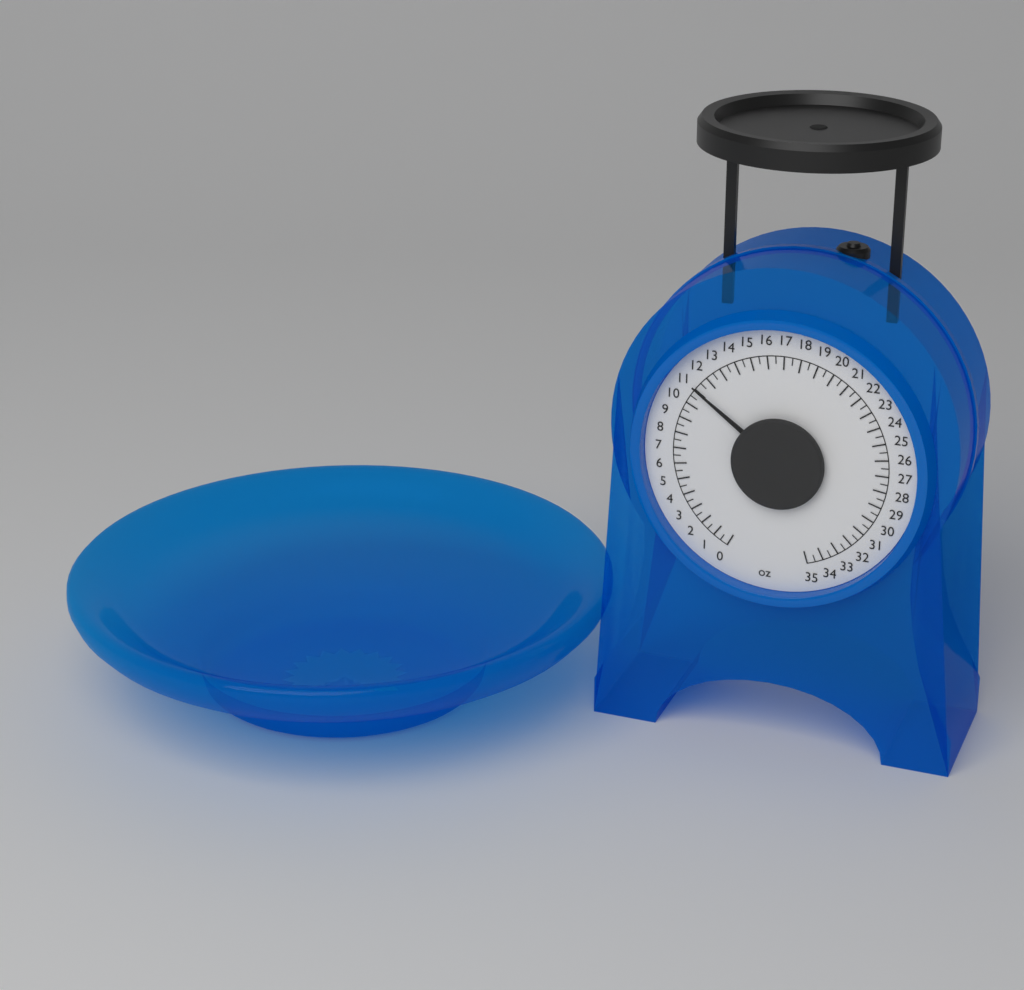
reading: 11.0 oz
